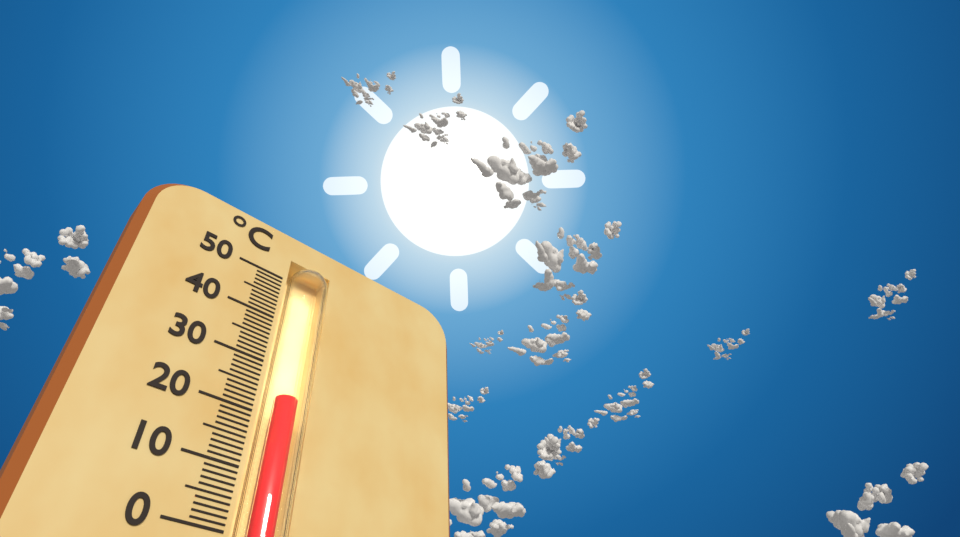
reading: 24 °C
